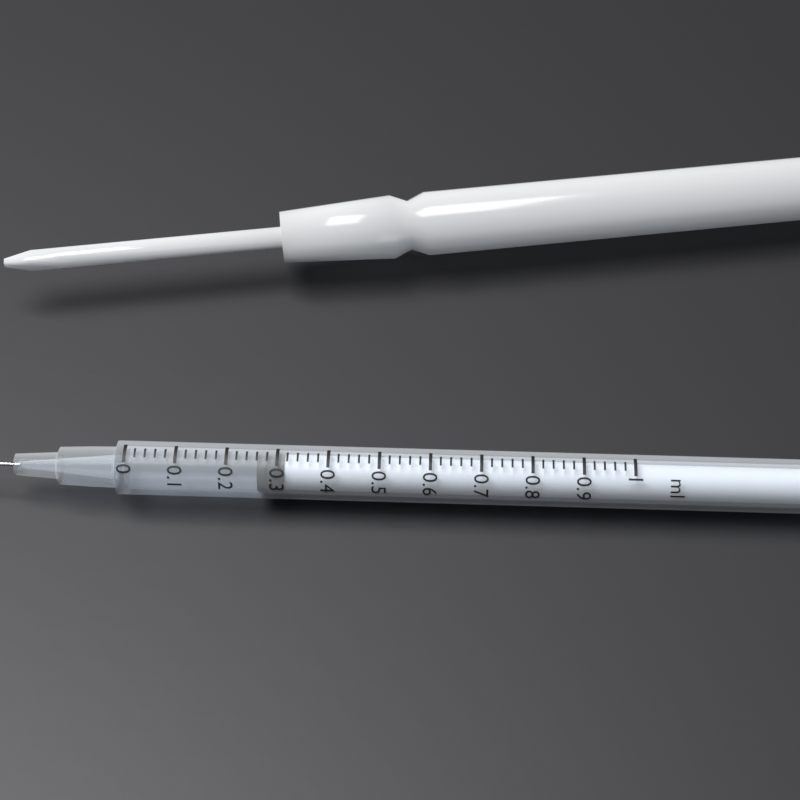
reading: 0.26 ml
